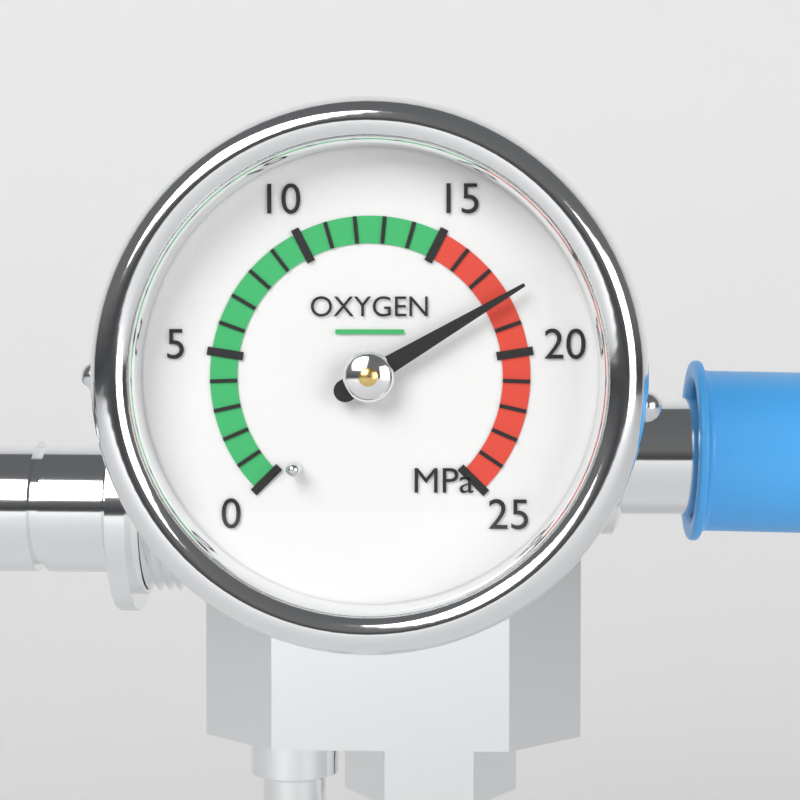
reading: 18 MPa
